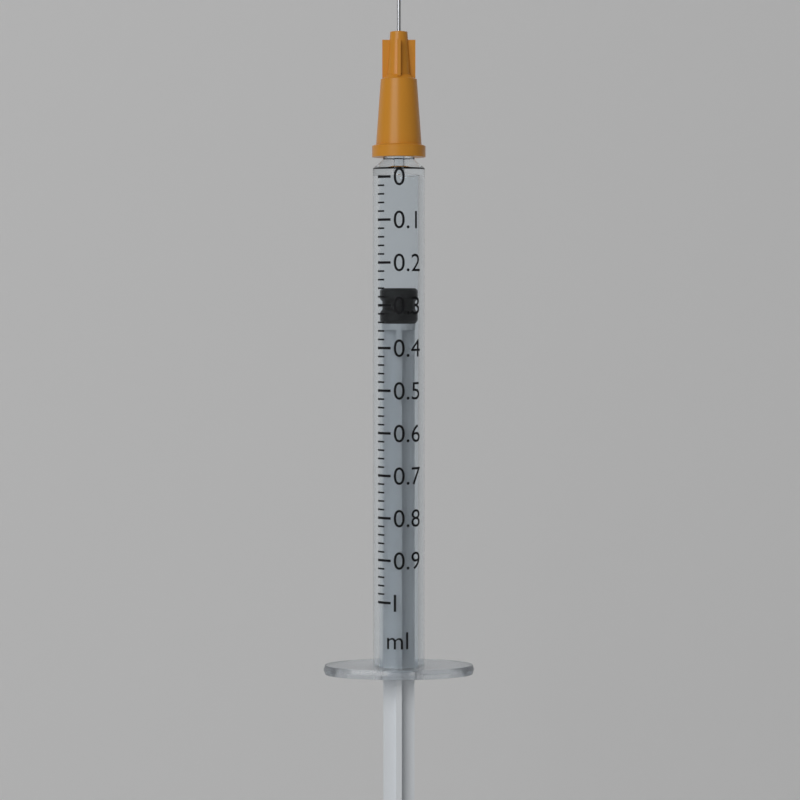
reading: 0.26 ml
